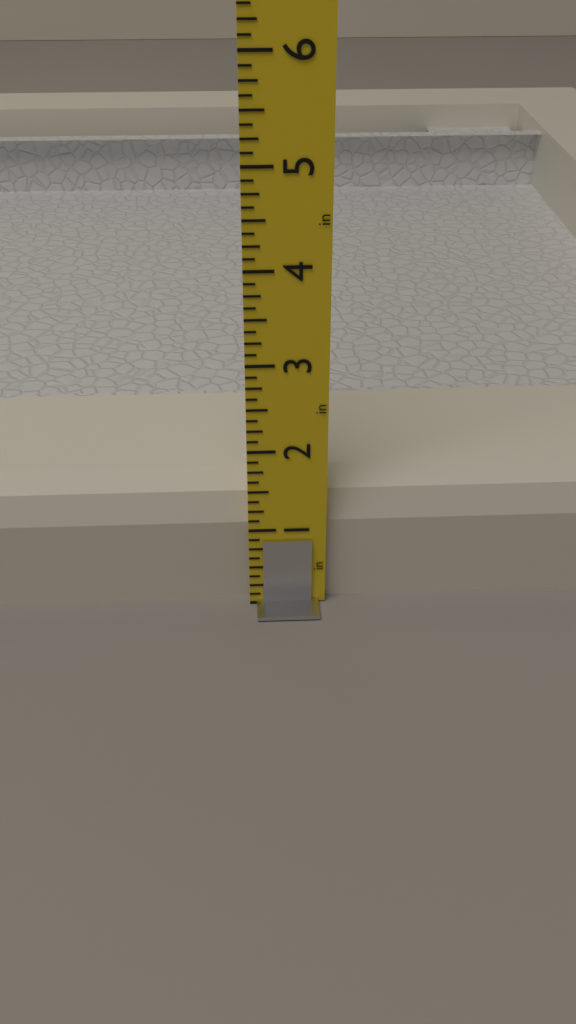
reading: 1.500 in
